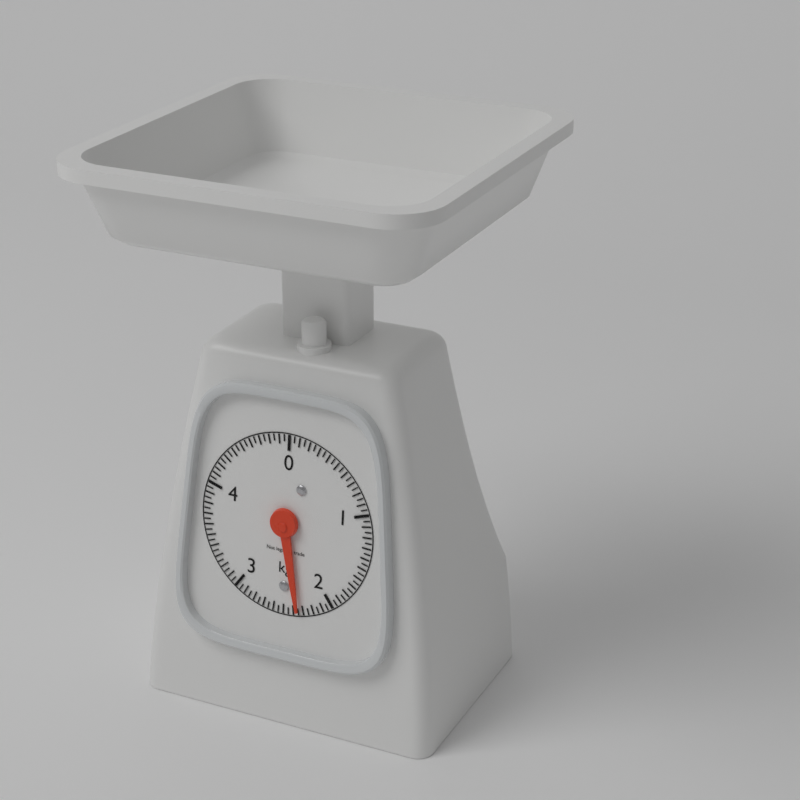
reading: 2.35 kg
